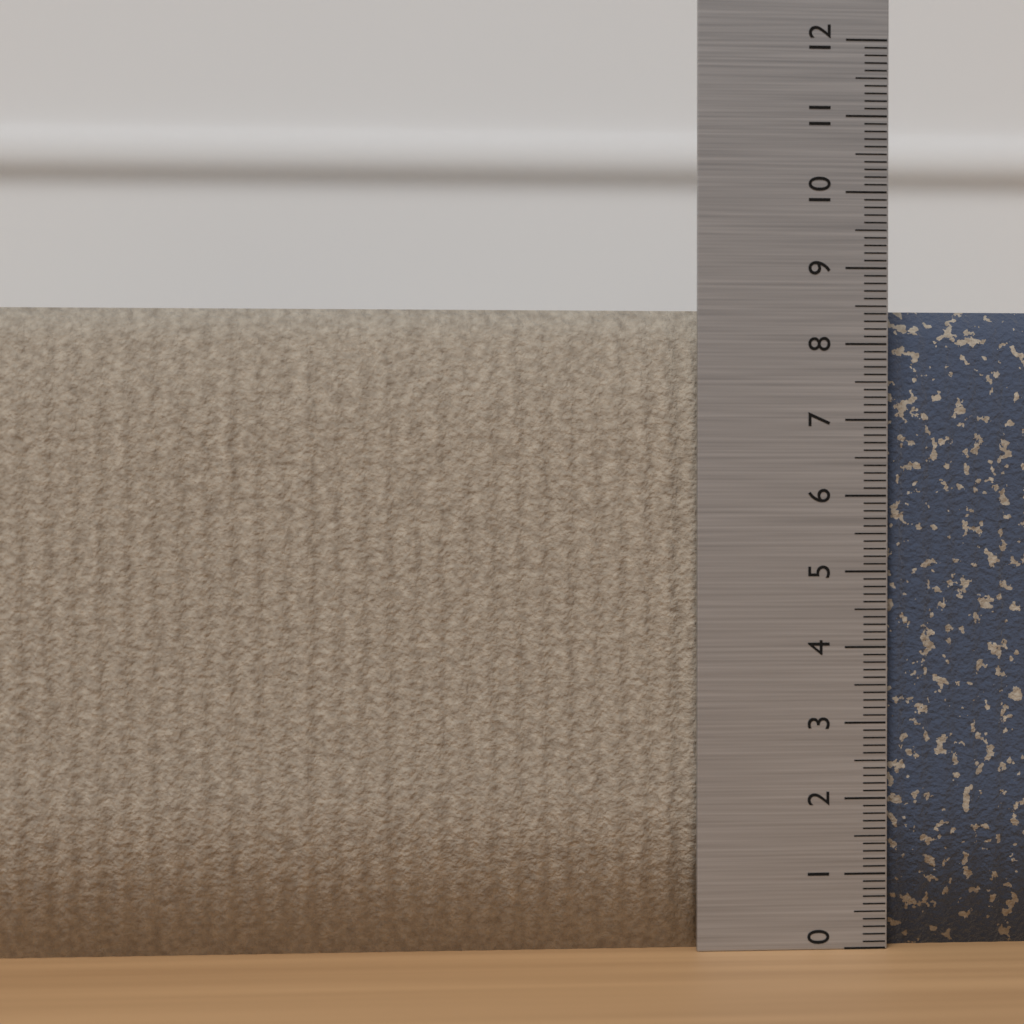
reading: 8.5 (no unit)
